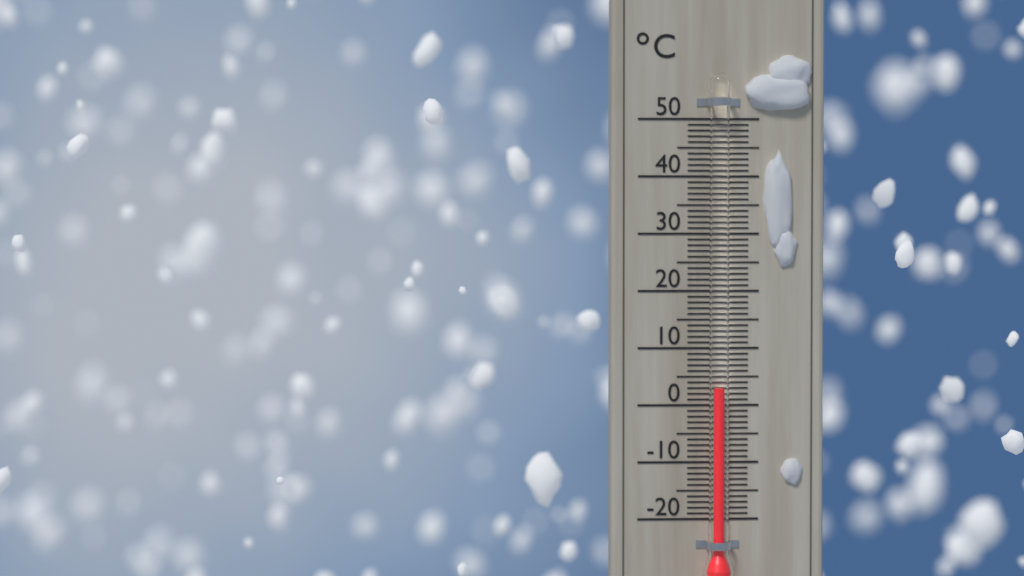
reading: 3 °C
